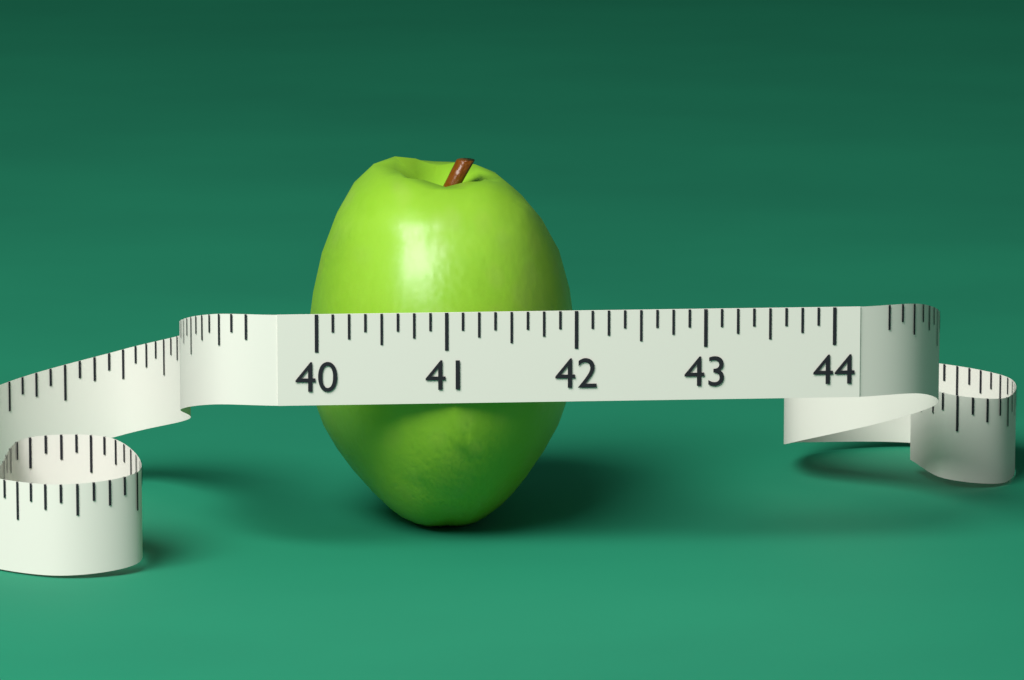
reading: 42.125 (no unit)
